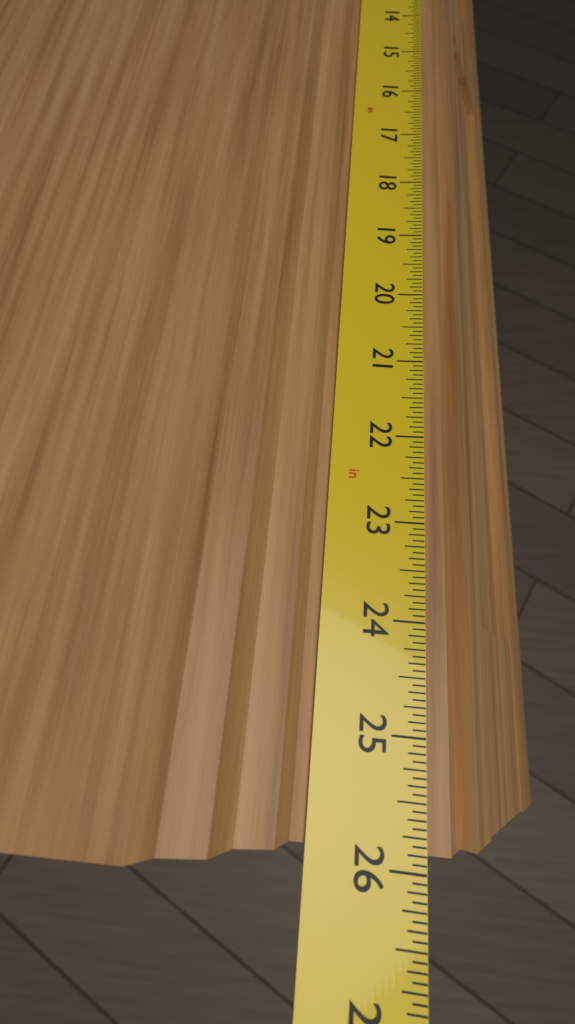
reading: 25.8750 in
